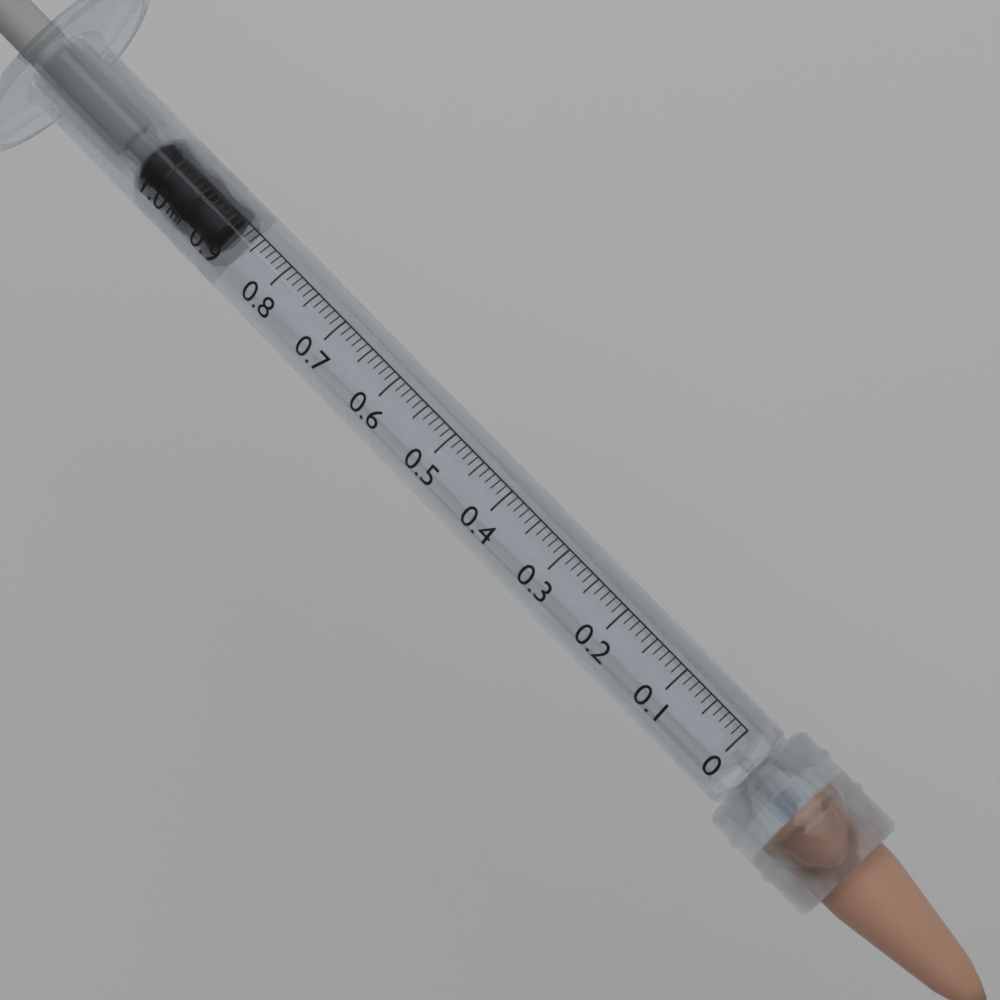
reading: 0.89 ml
